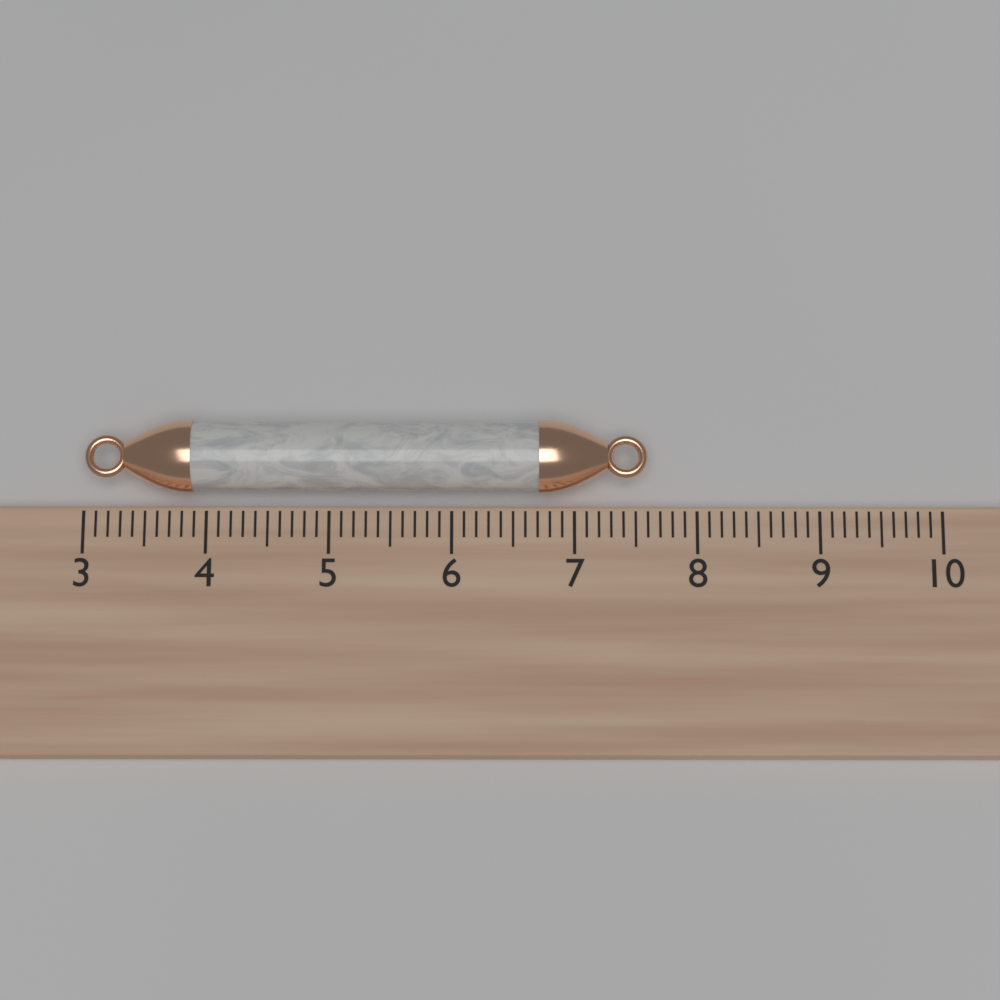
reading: 7.6 (no unit)
